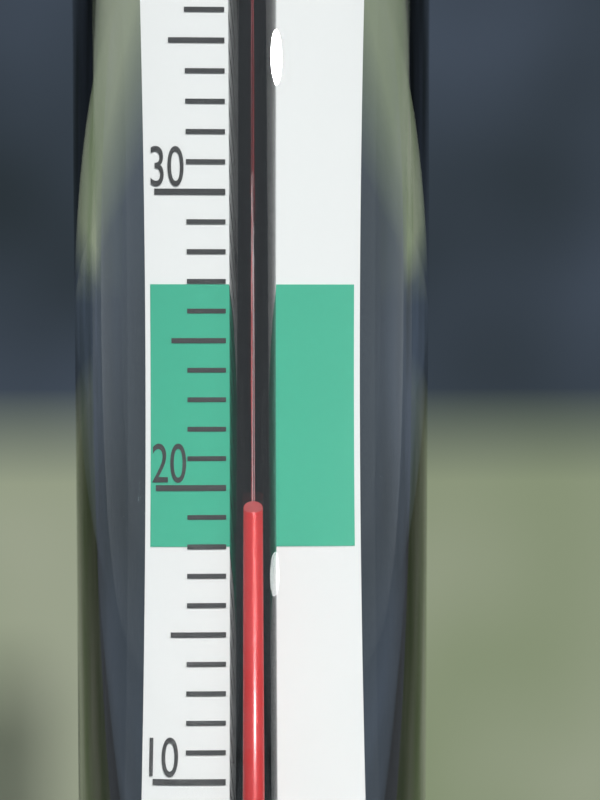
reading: 19 °C
